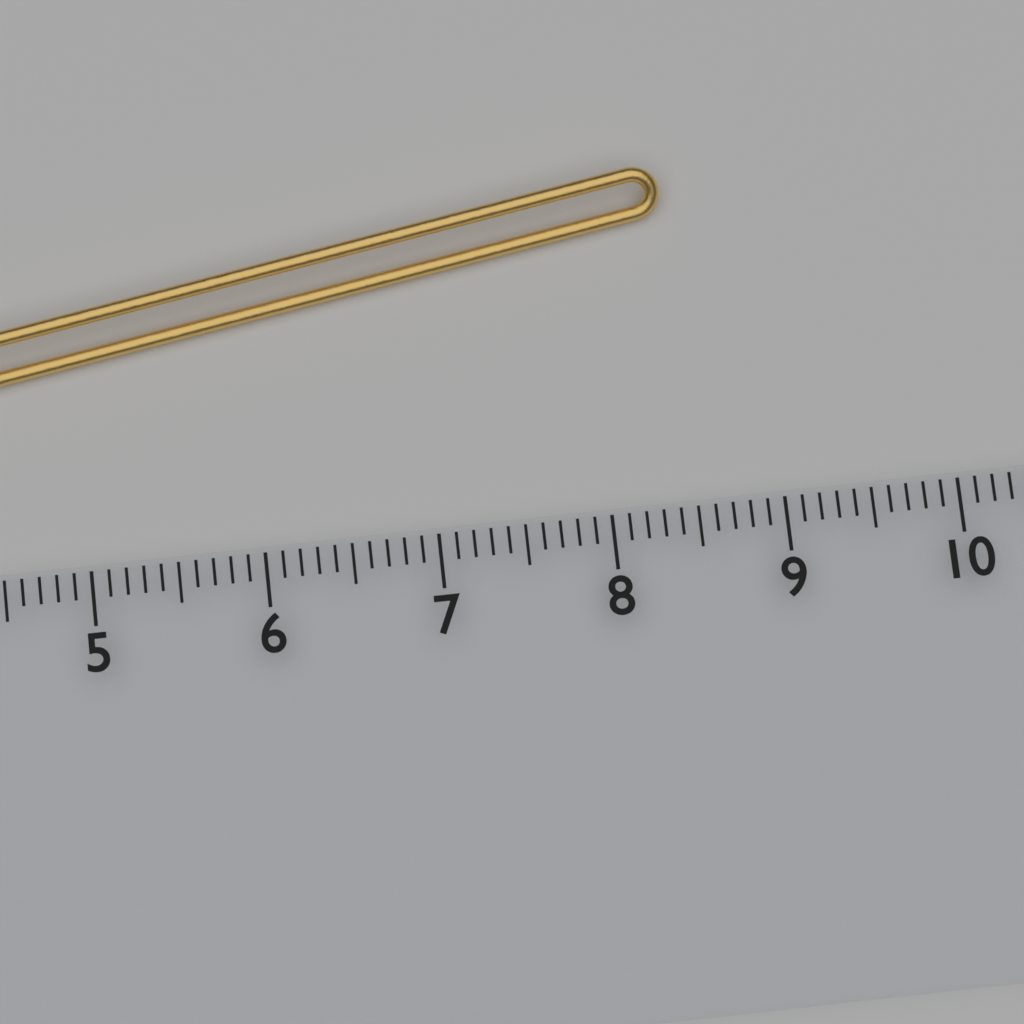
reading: 8.5 cm
